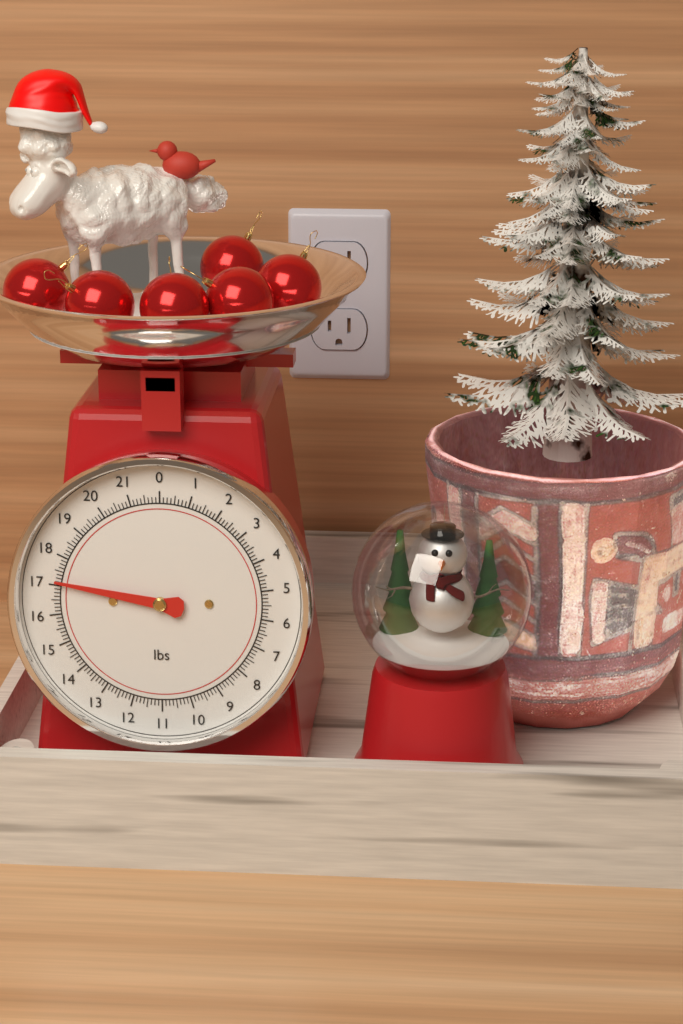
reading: 17.125 lbs
